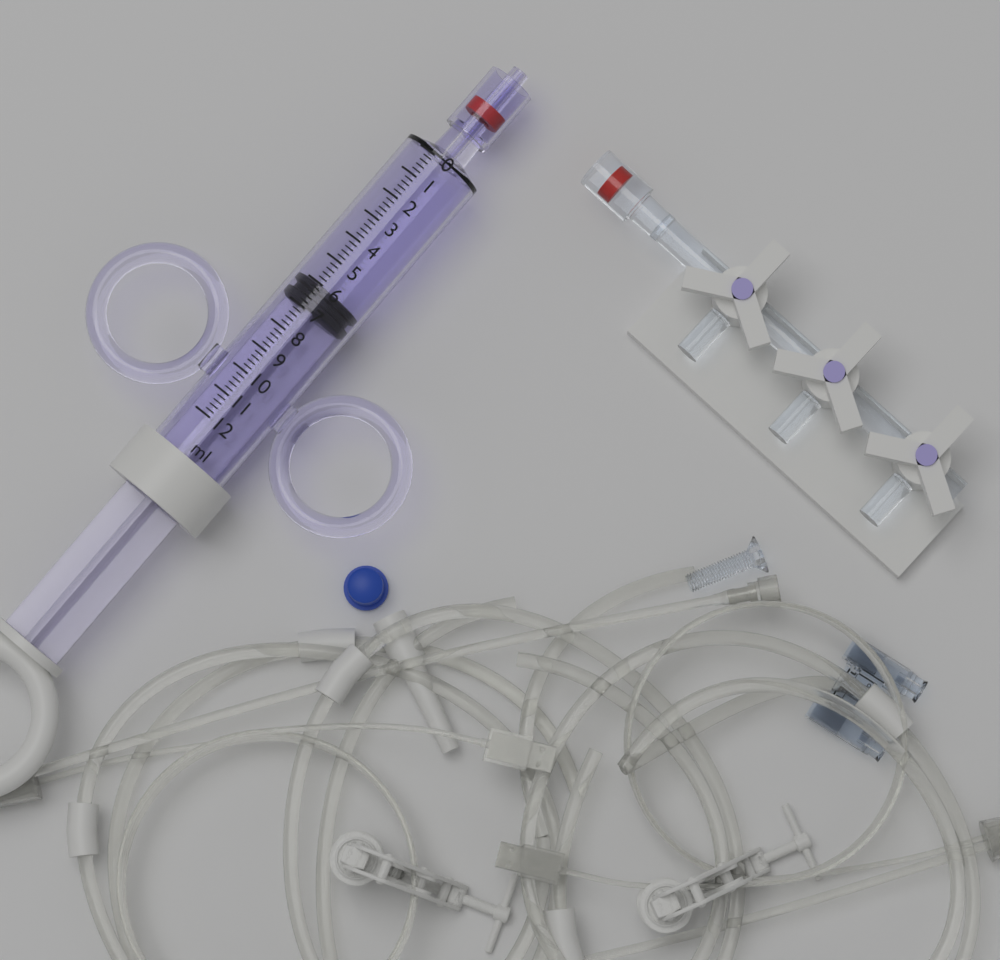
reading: 6.0 ml
